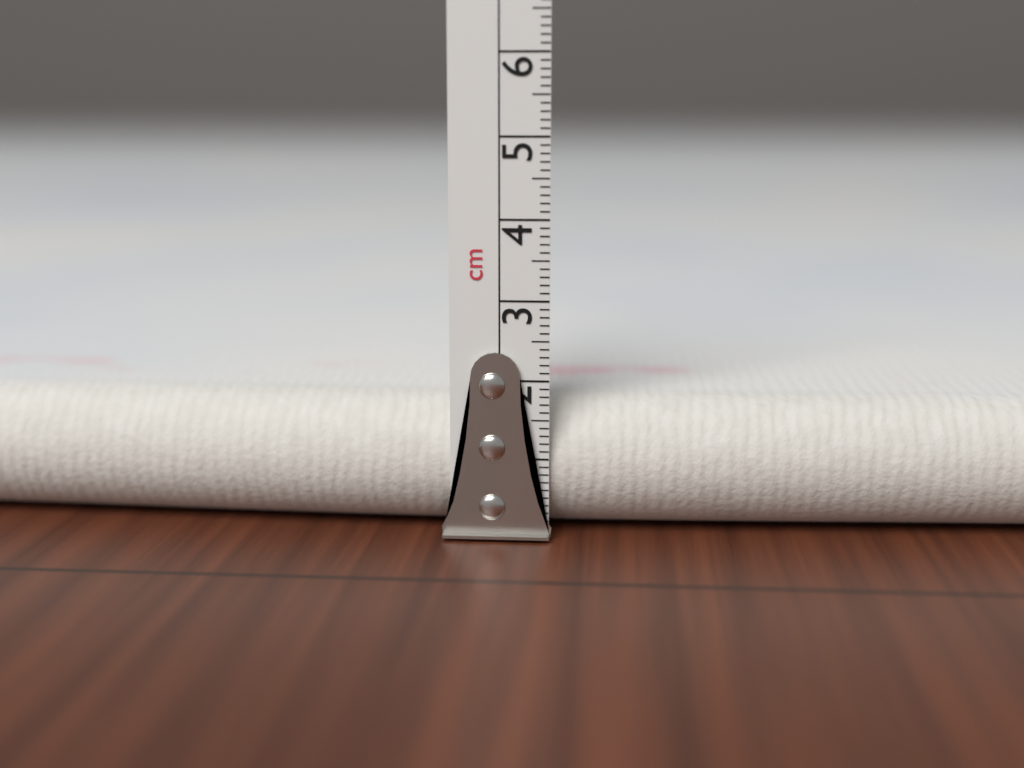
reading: 1.7 cm
